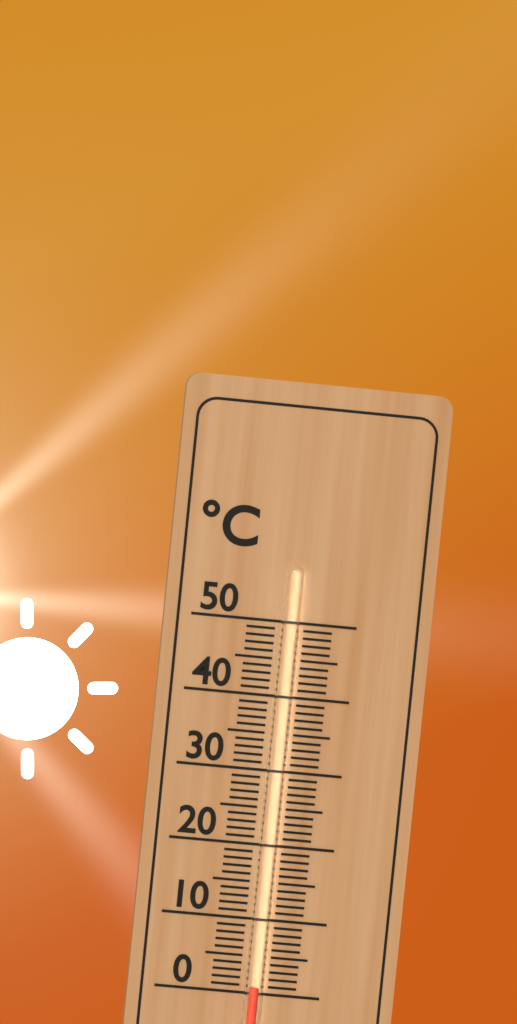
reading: 1 °C
